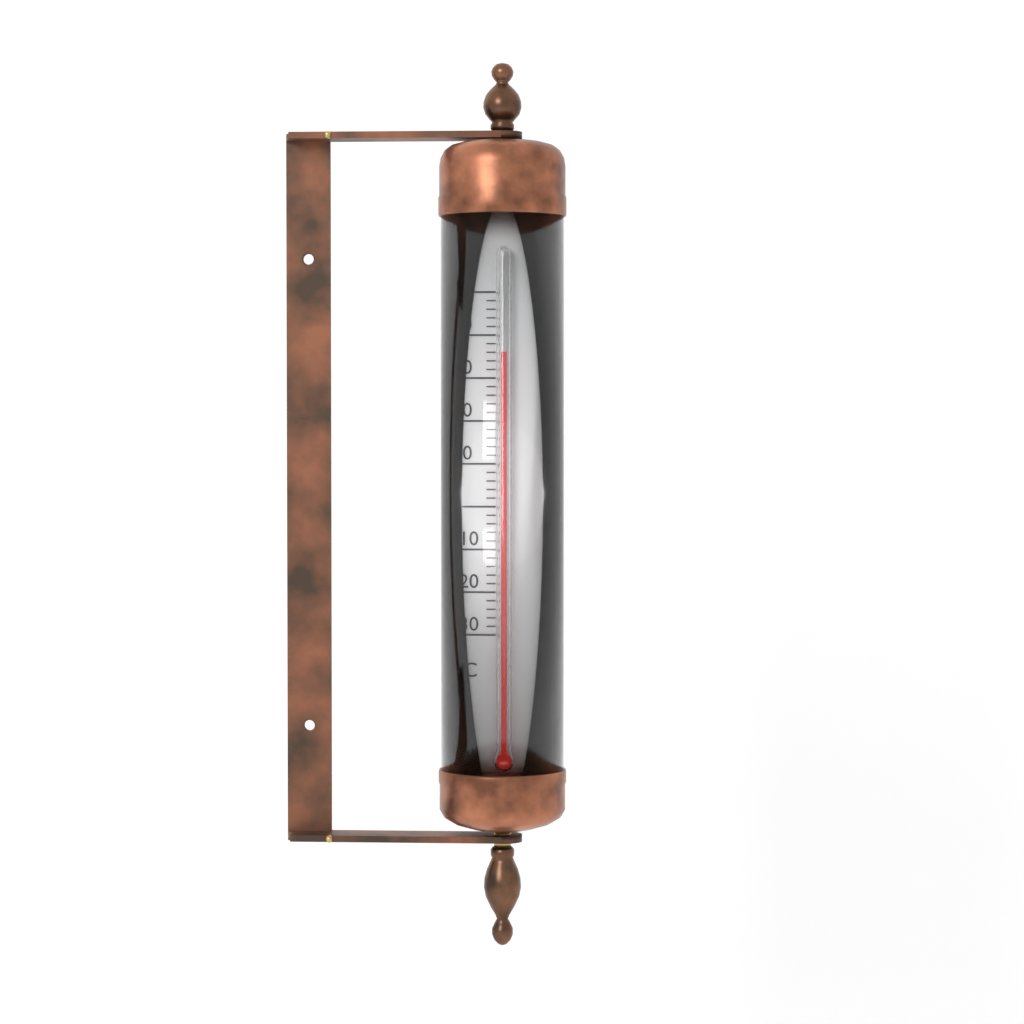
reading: 36 °C
